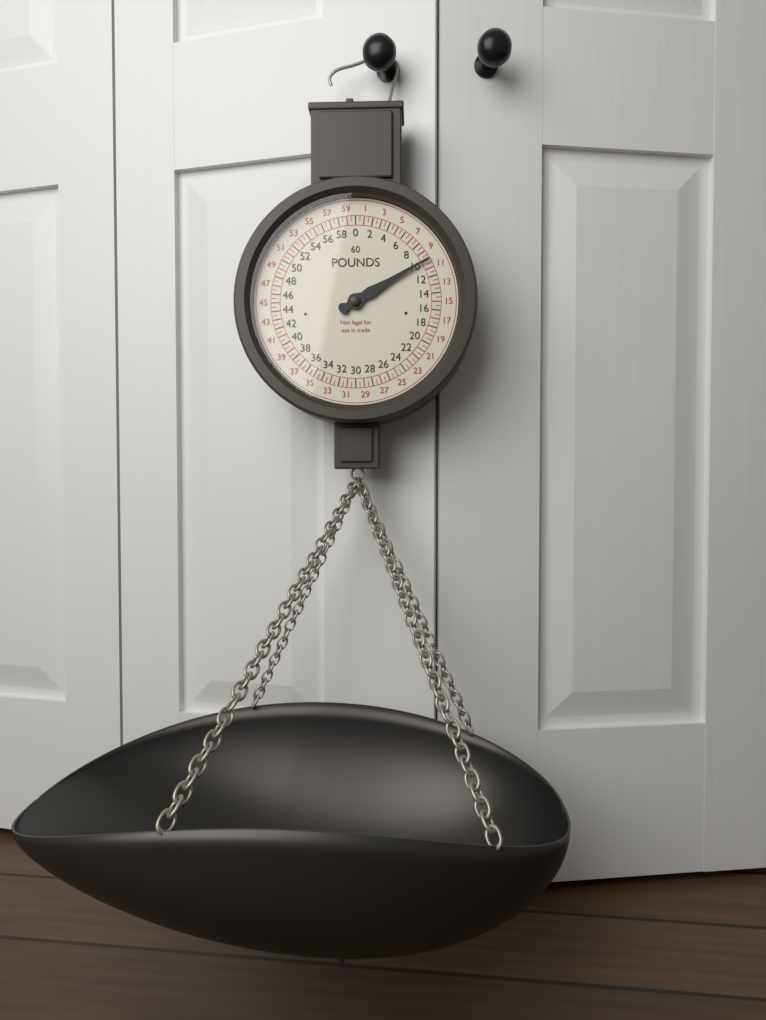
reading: 10.0 lb
